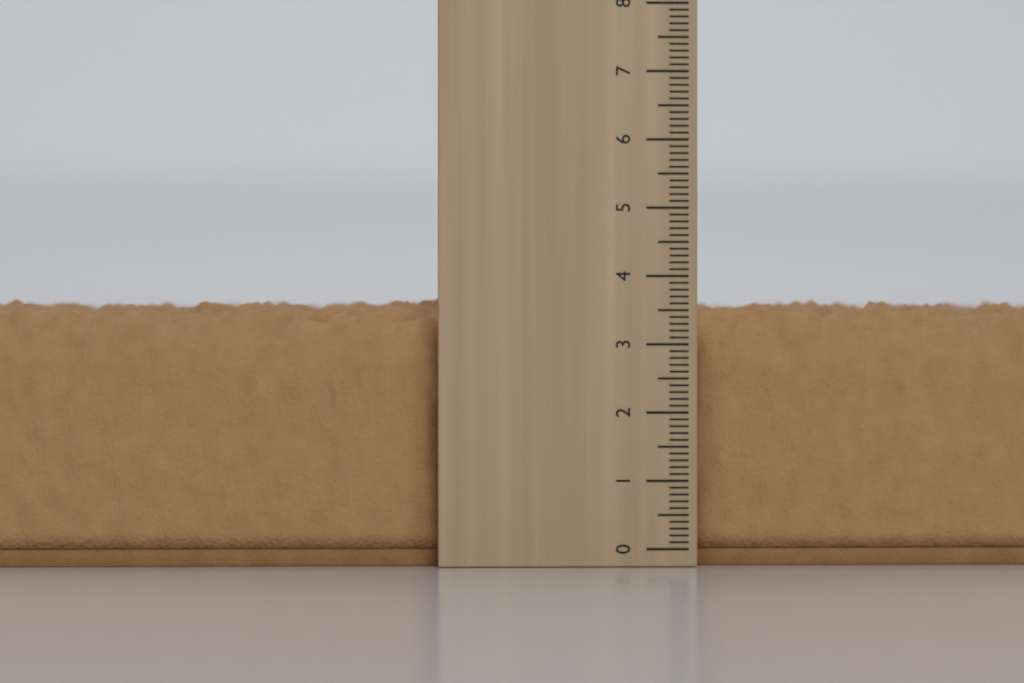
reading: 3.7 cm
